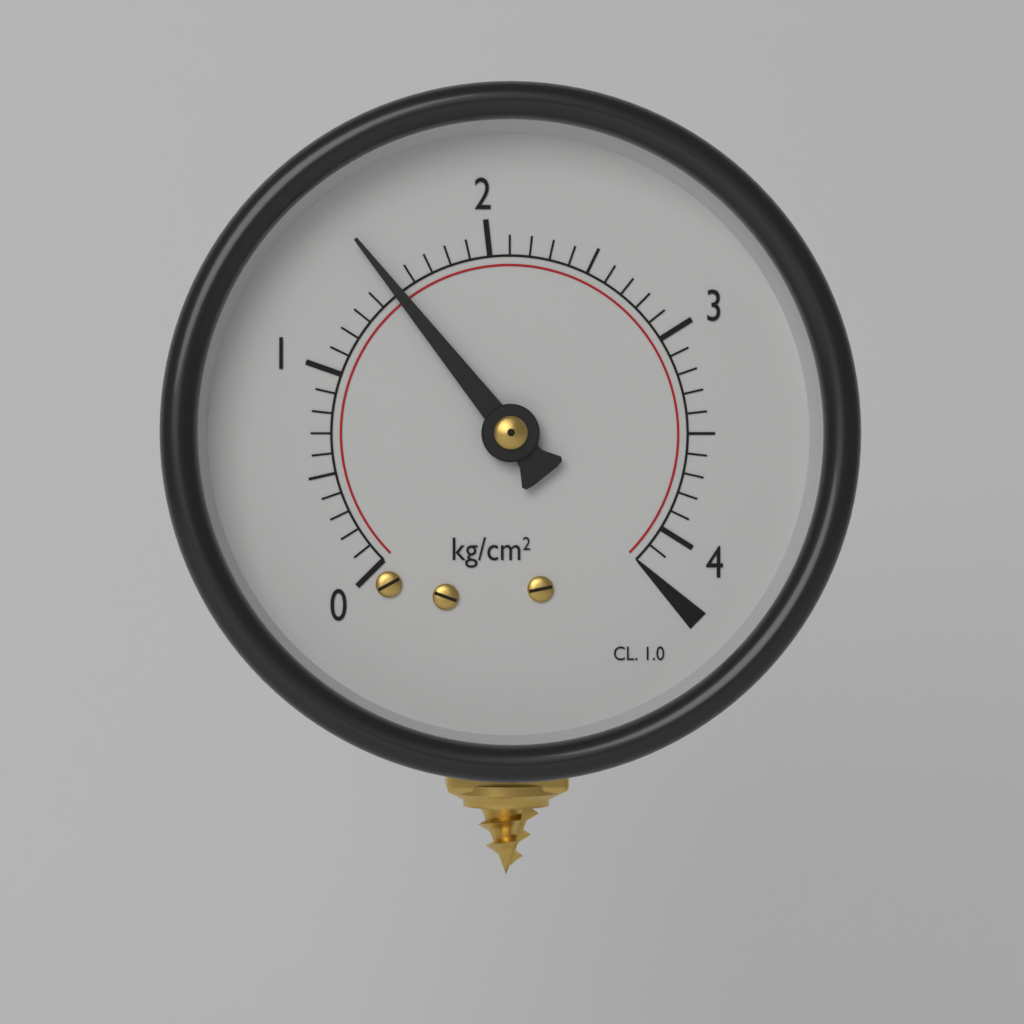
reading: 1.5 kg/cm²
